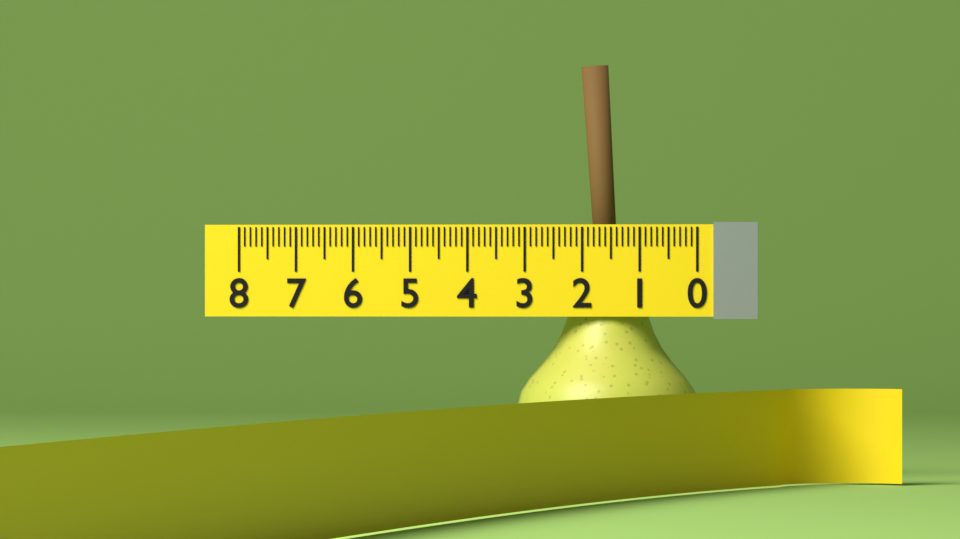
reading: 3.2 (no unit)
